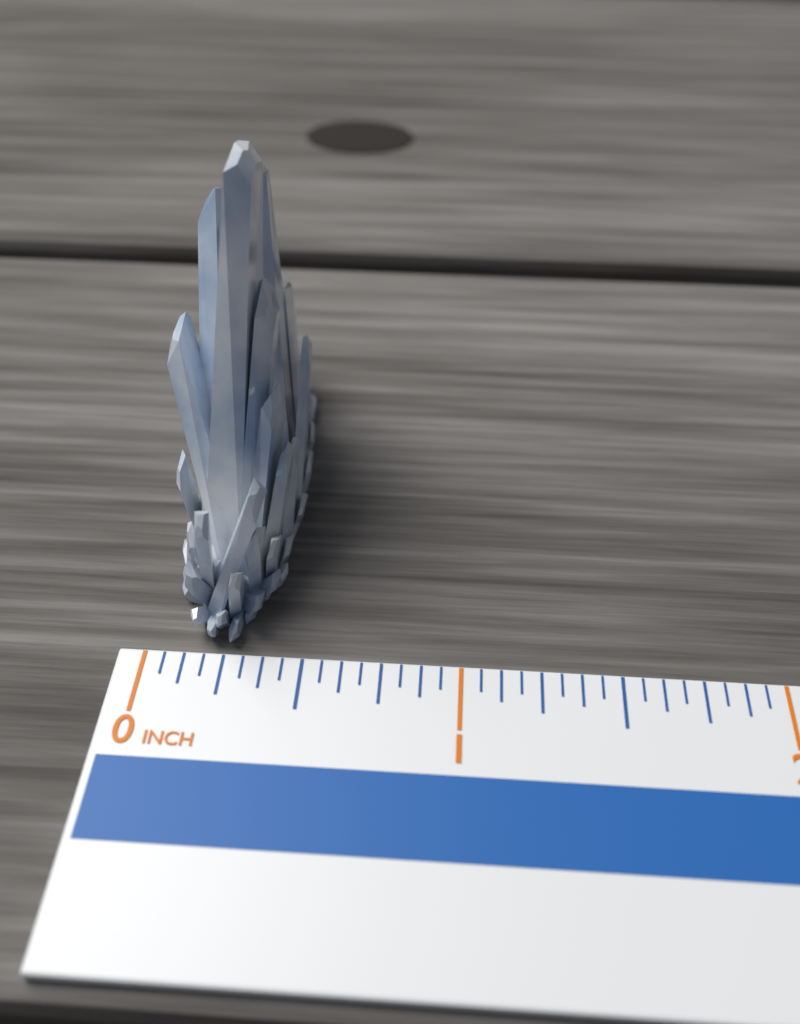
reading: 0.4375 in
